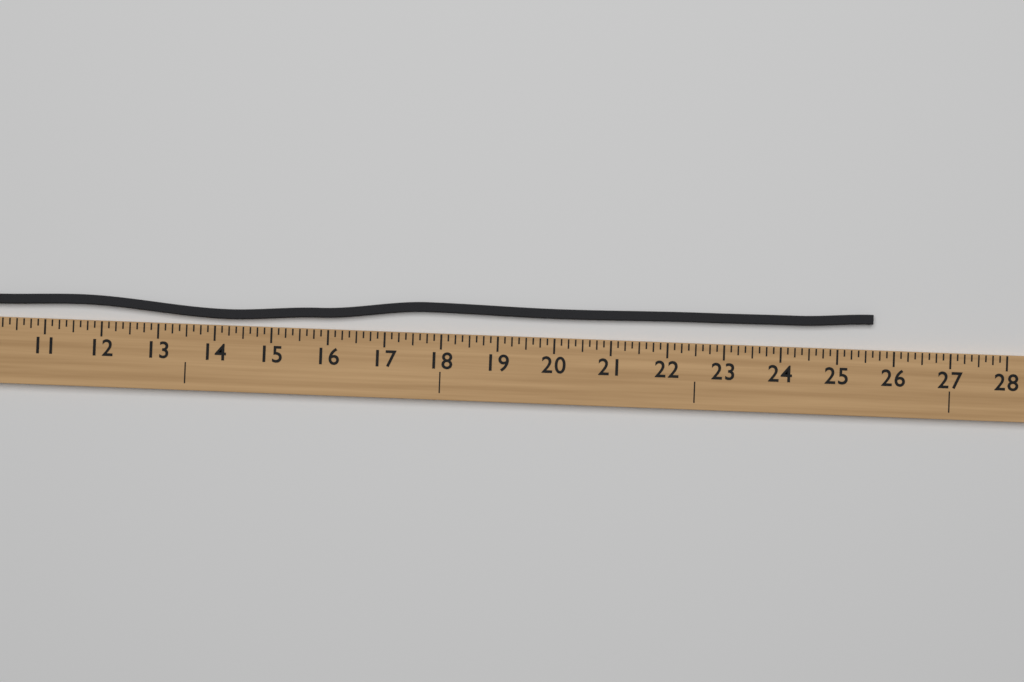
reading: 25.625 (no unit)
